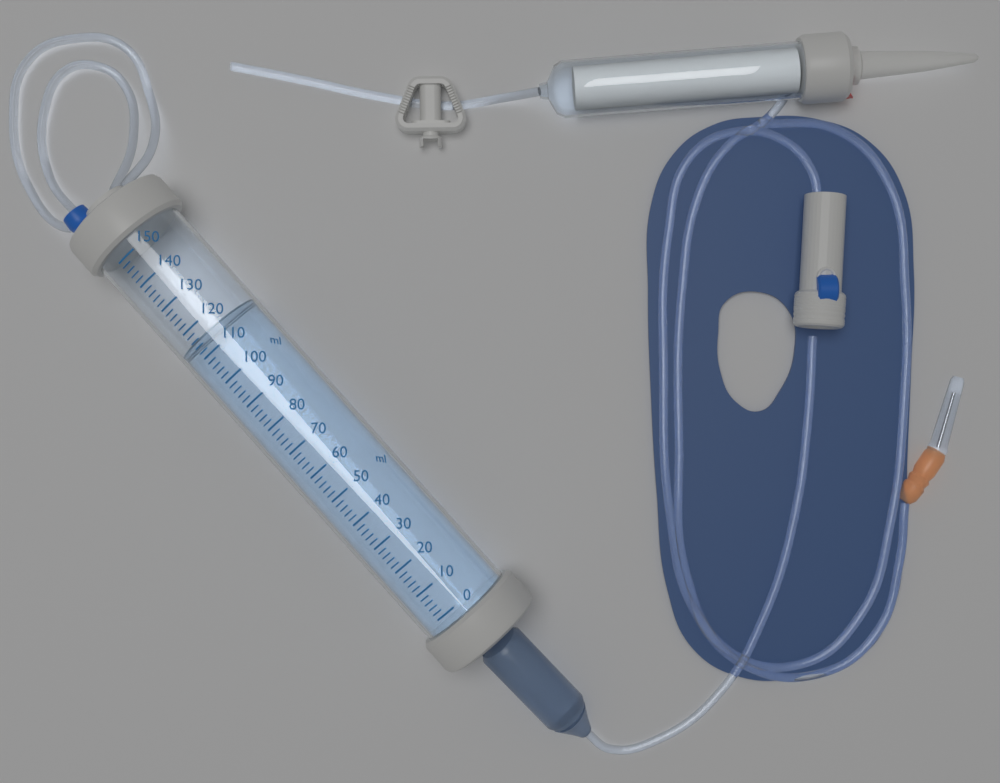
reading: 116 ml
